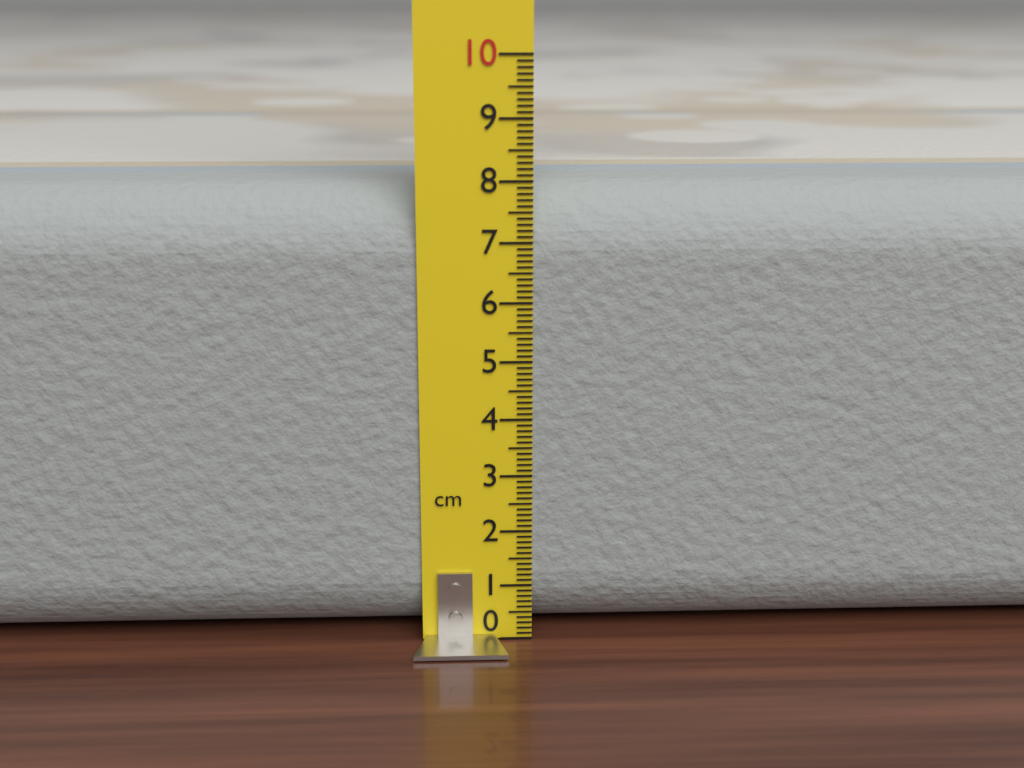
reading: 7.9 cm
